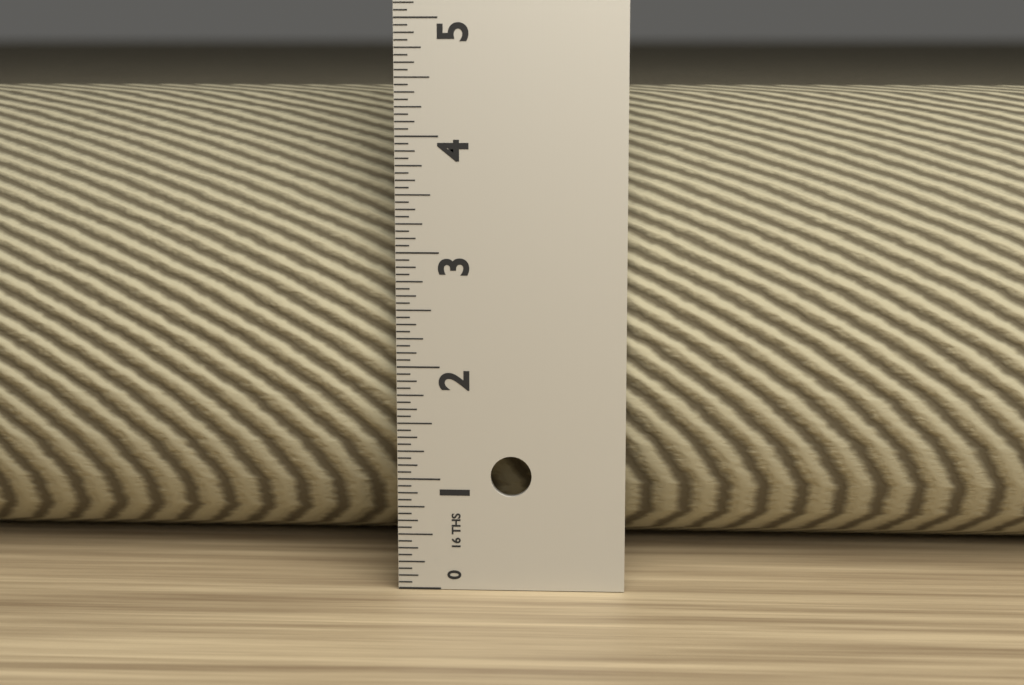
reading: 4.3750 in
